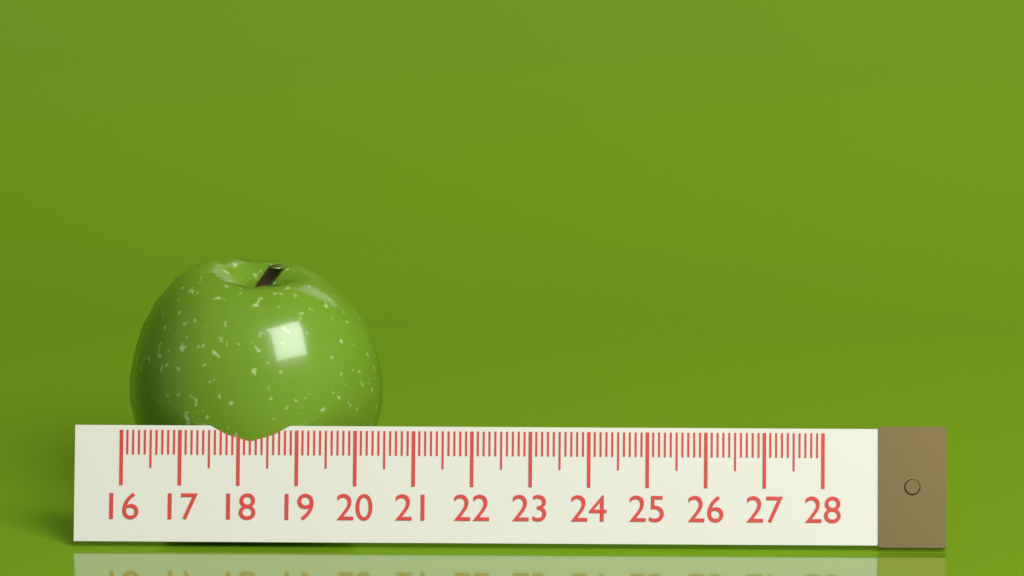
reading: 20.4 (no unit)
